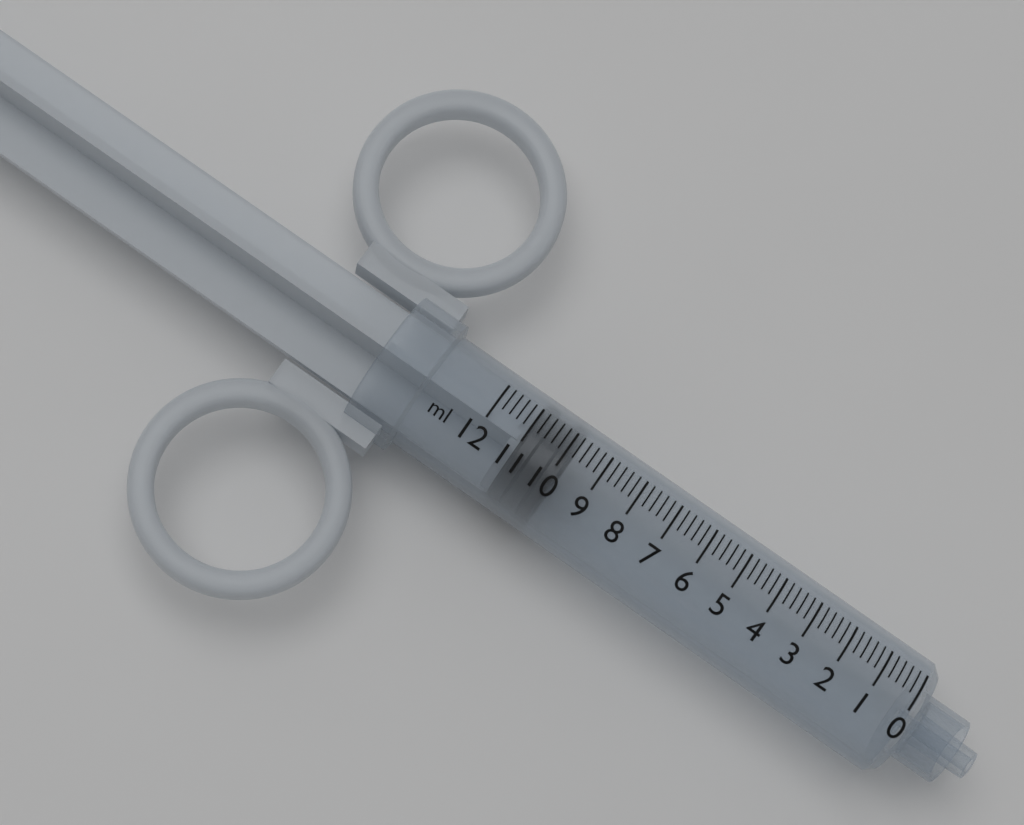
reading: 9.8 ml
